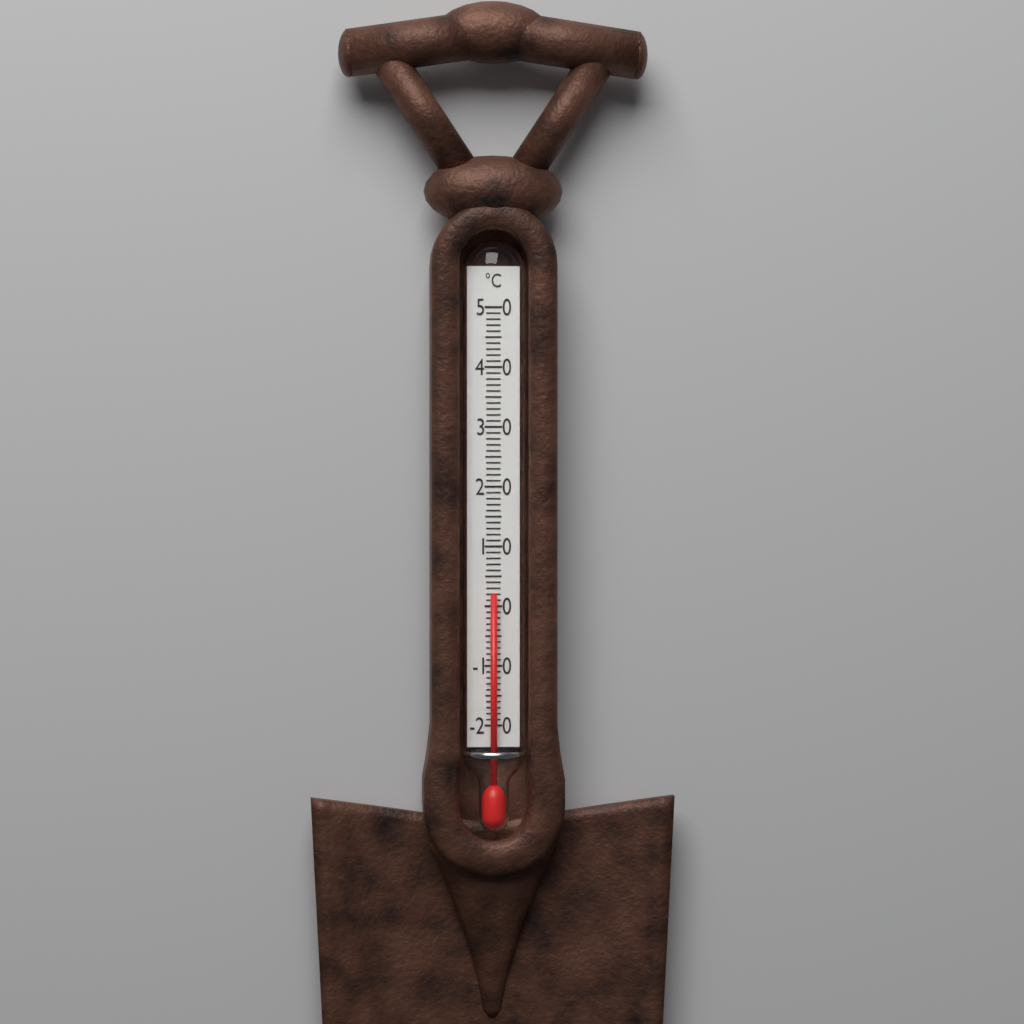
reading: 2 °C
